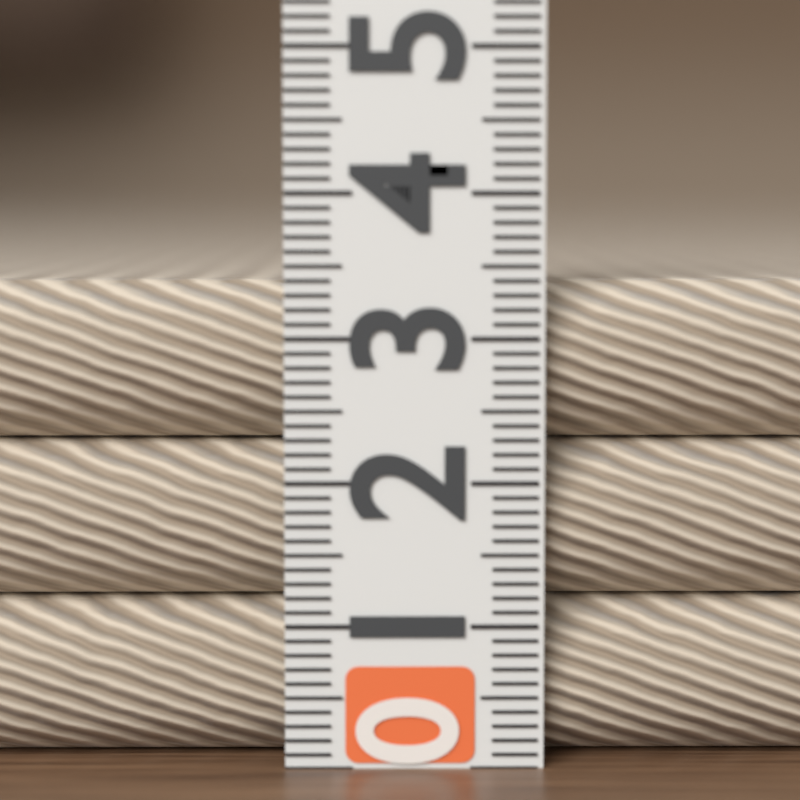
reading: 3.4 (no unit)
